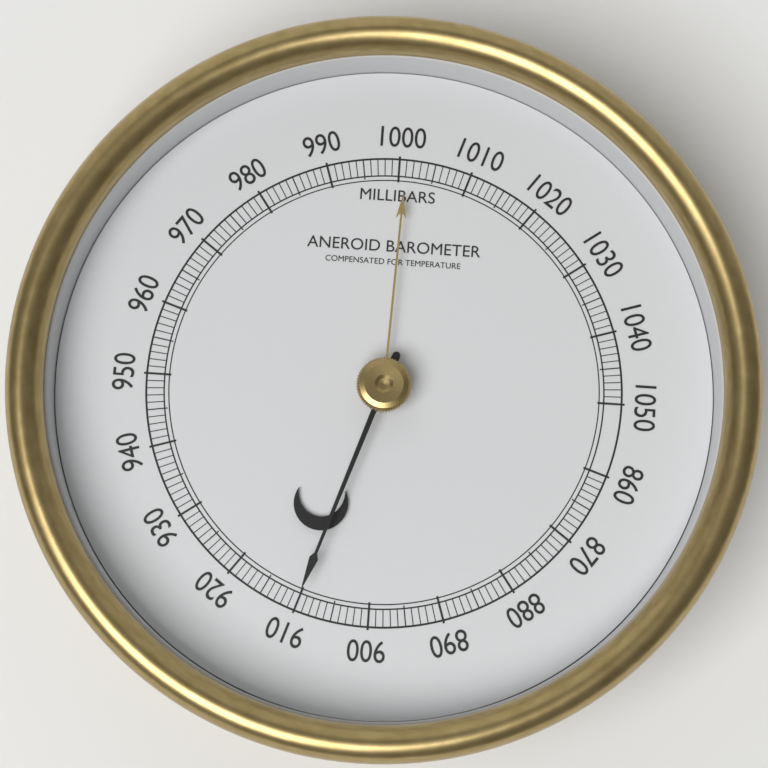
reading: 910 mbar
